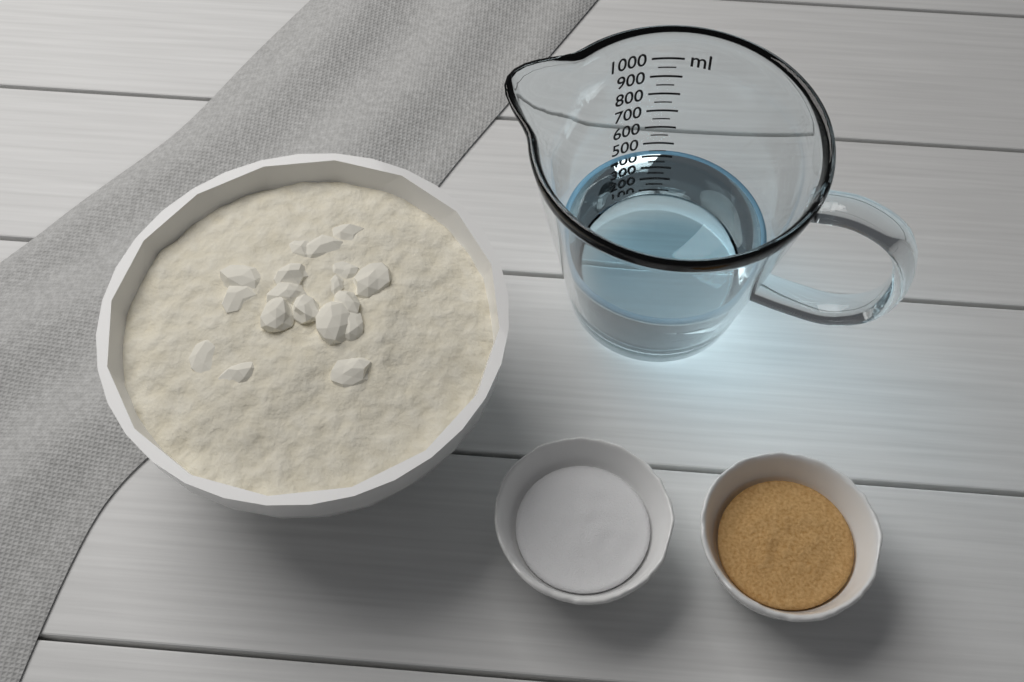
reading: 450 ml
